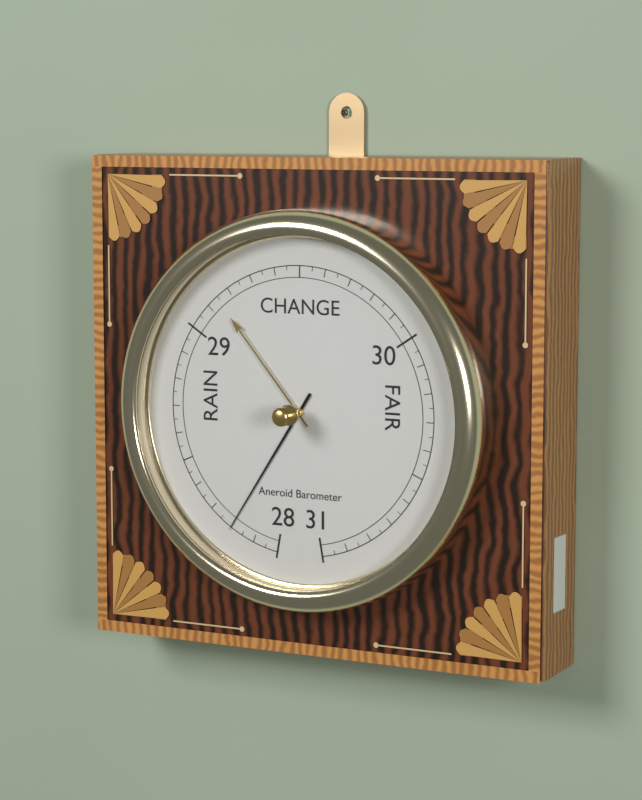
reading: 28.20 inHg
